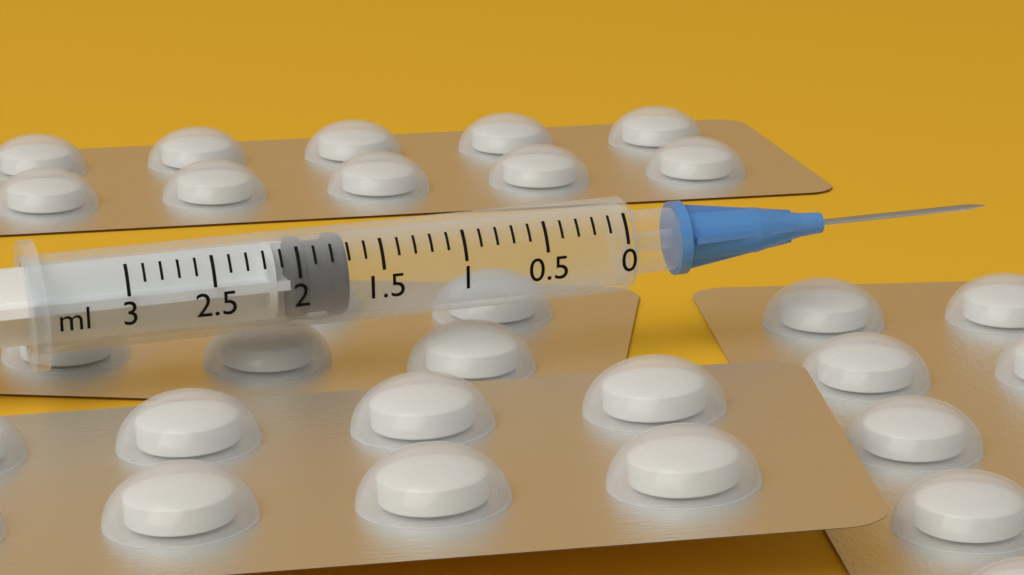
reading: 1.7 ml
